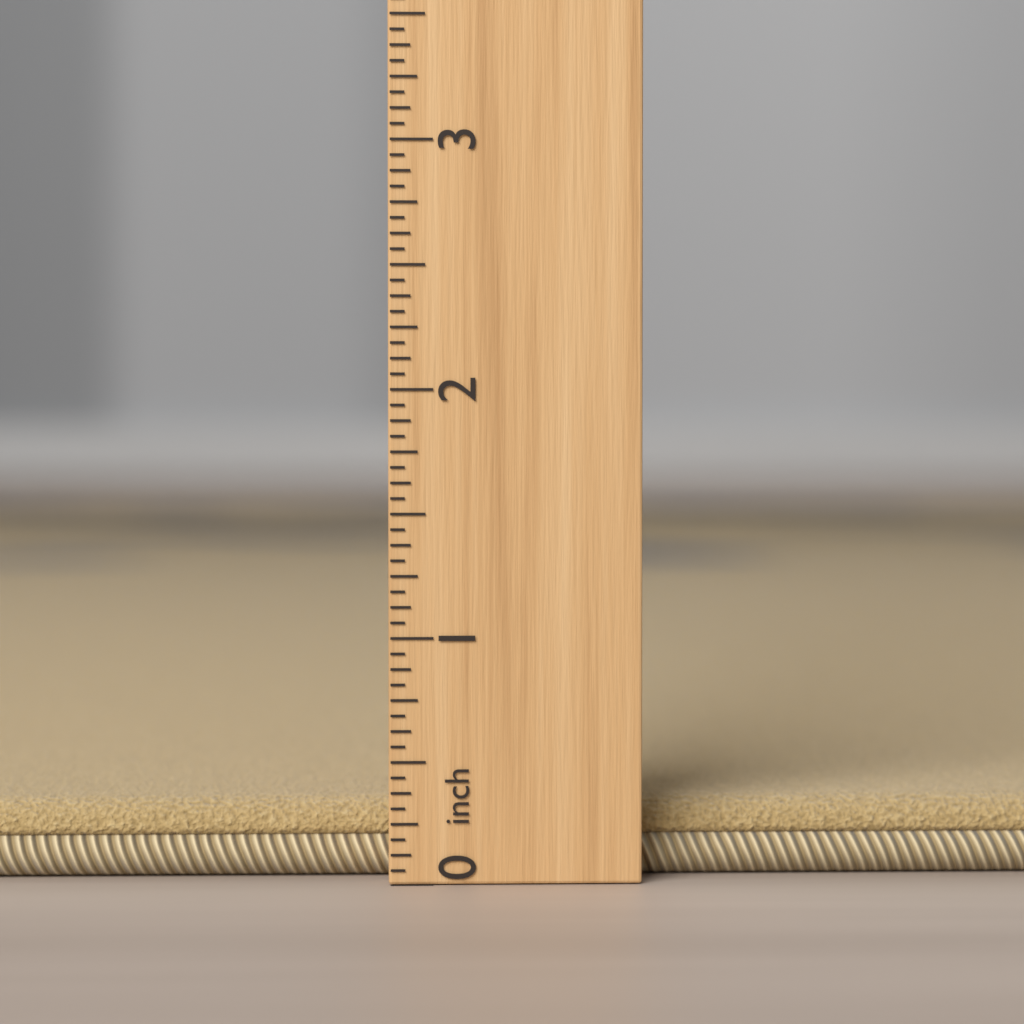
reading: 0.3125 inch
